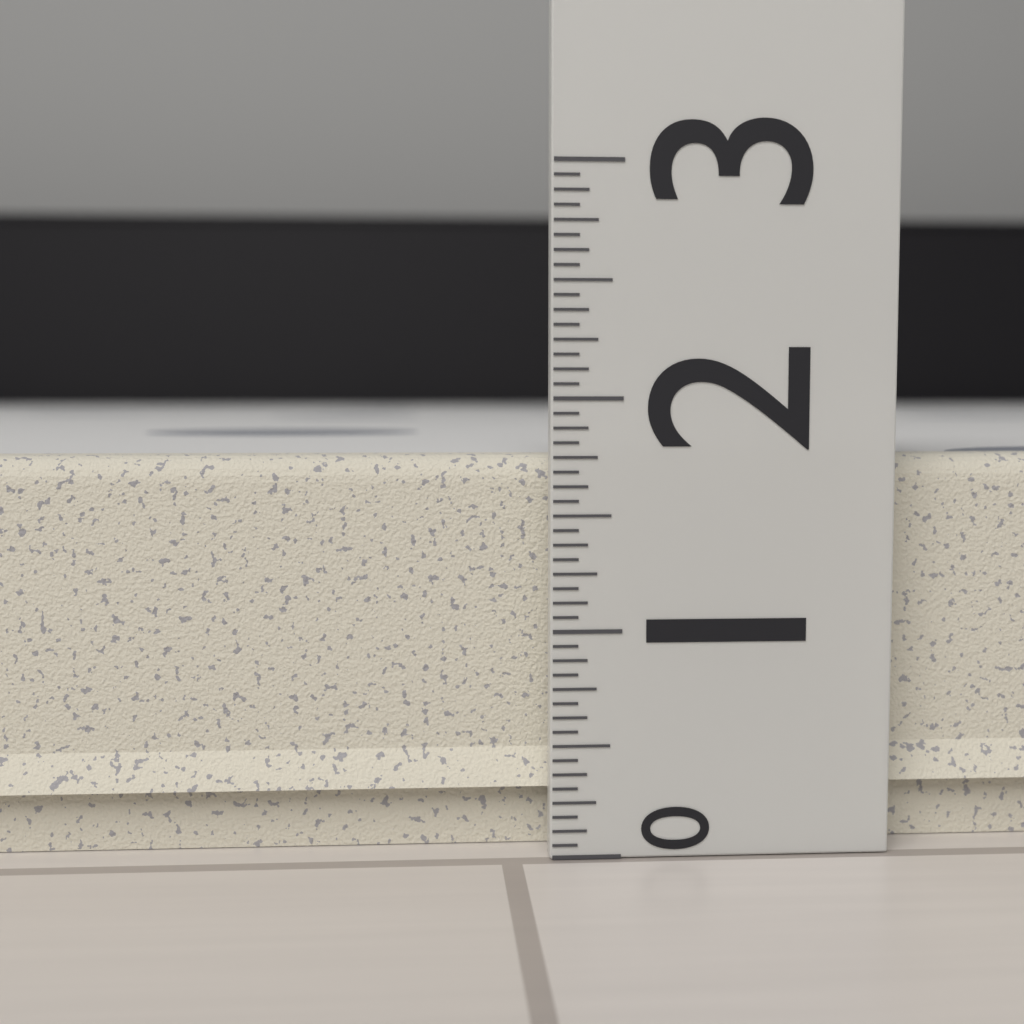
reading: 1.7500 (no unit)
